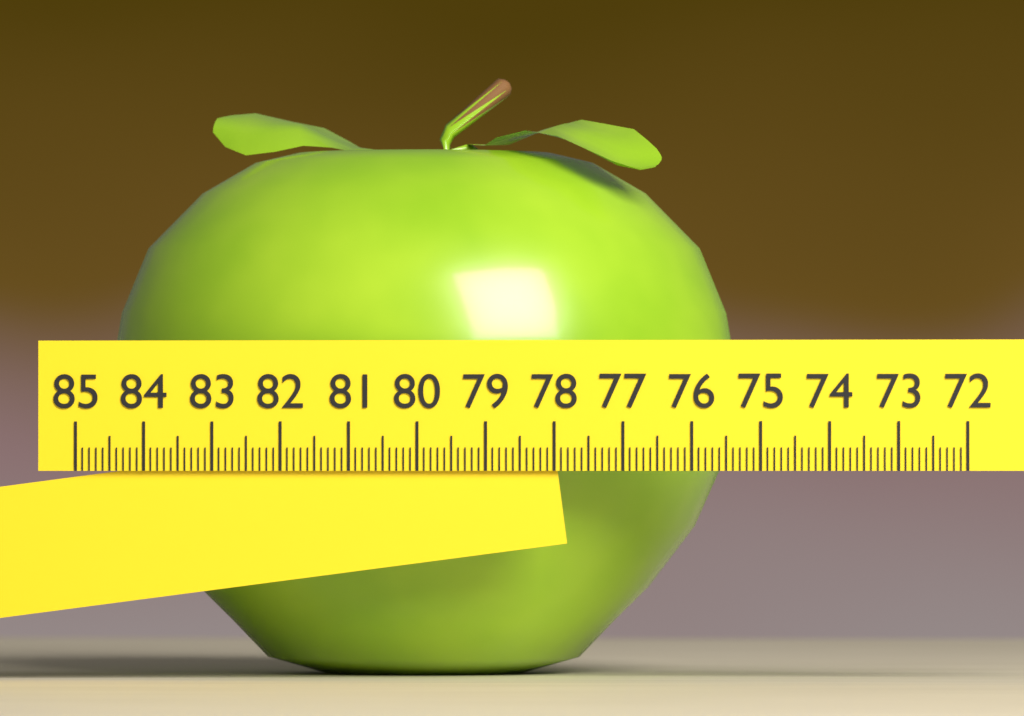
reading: 75.5 (no unit)
